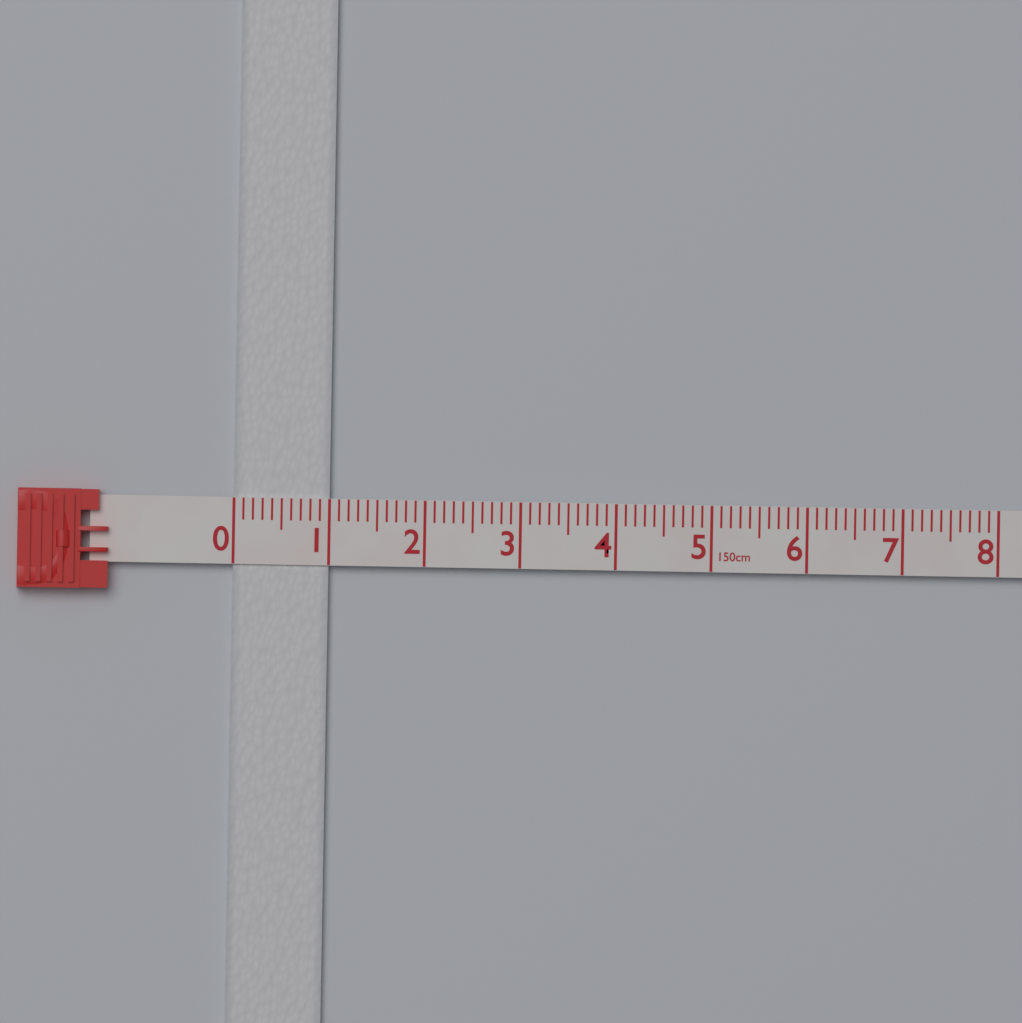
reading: 1.0 cm
